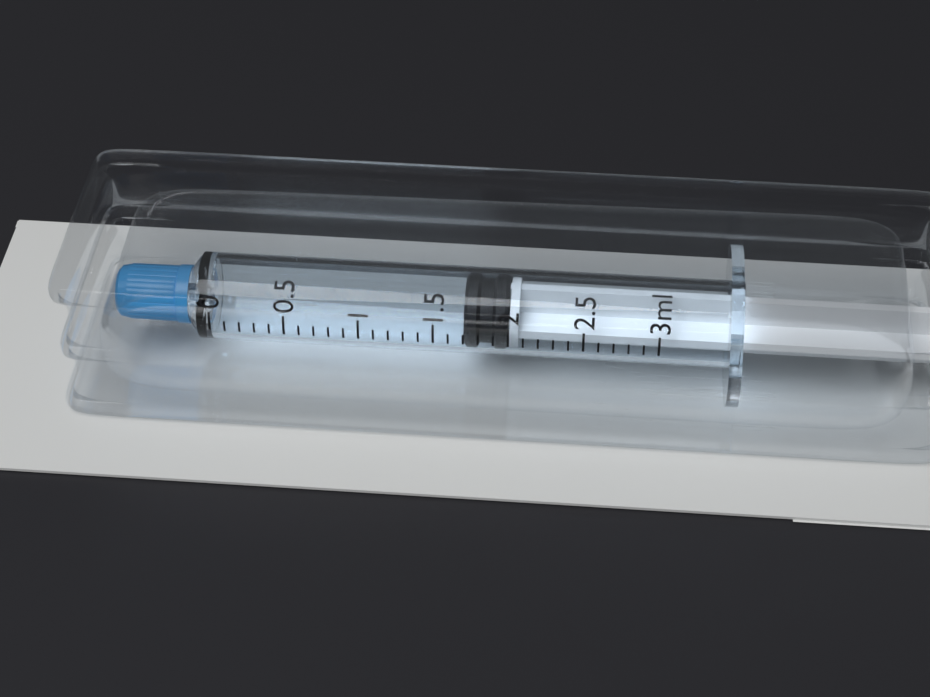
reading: 1.7 ml
